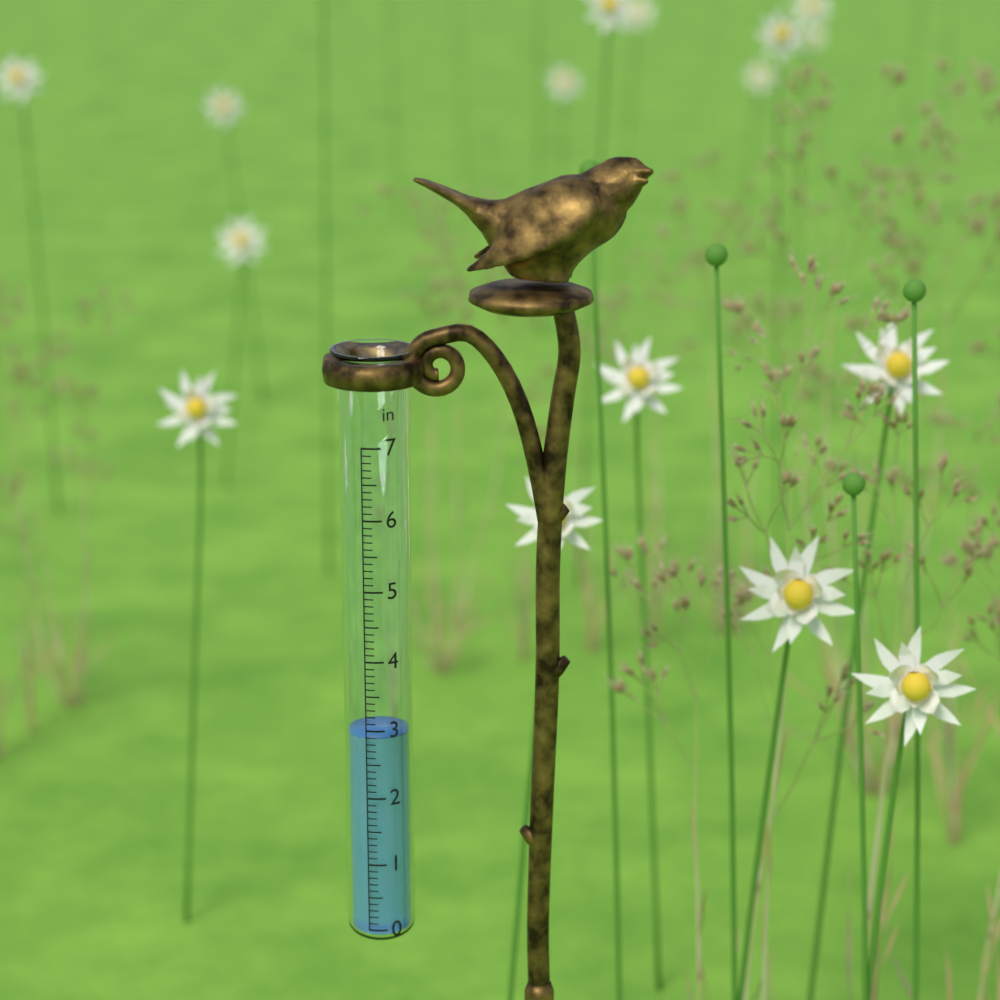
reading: 2.9 in
